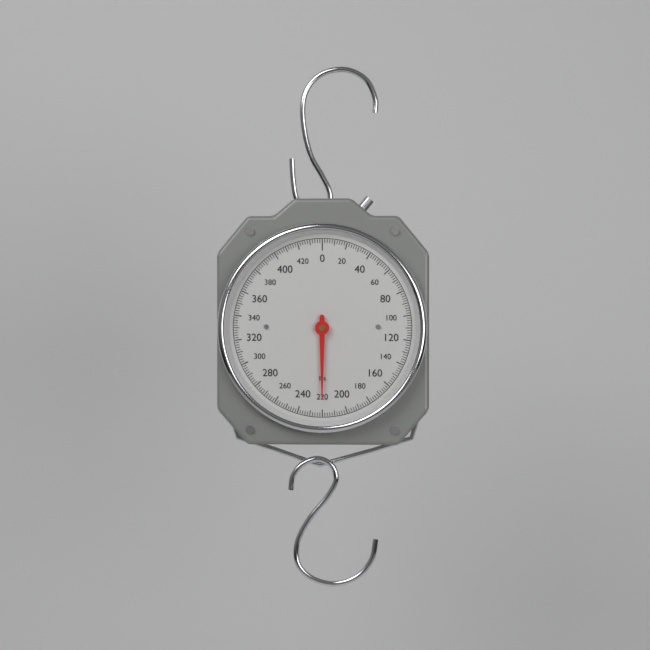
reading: 220 lbs
